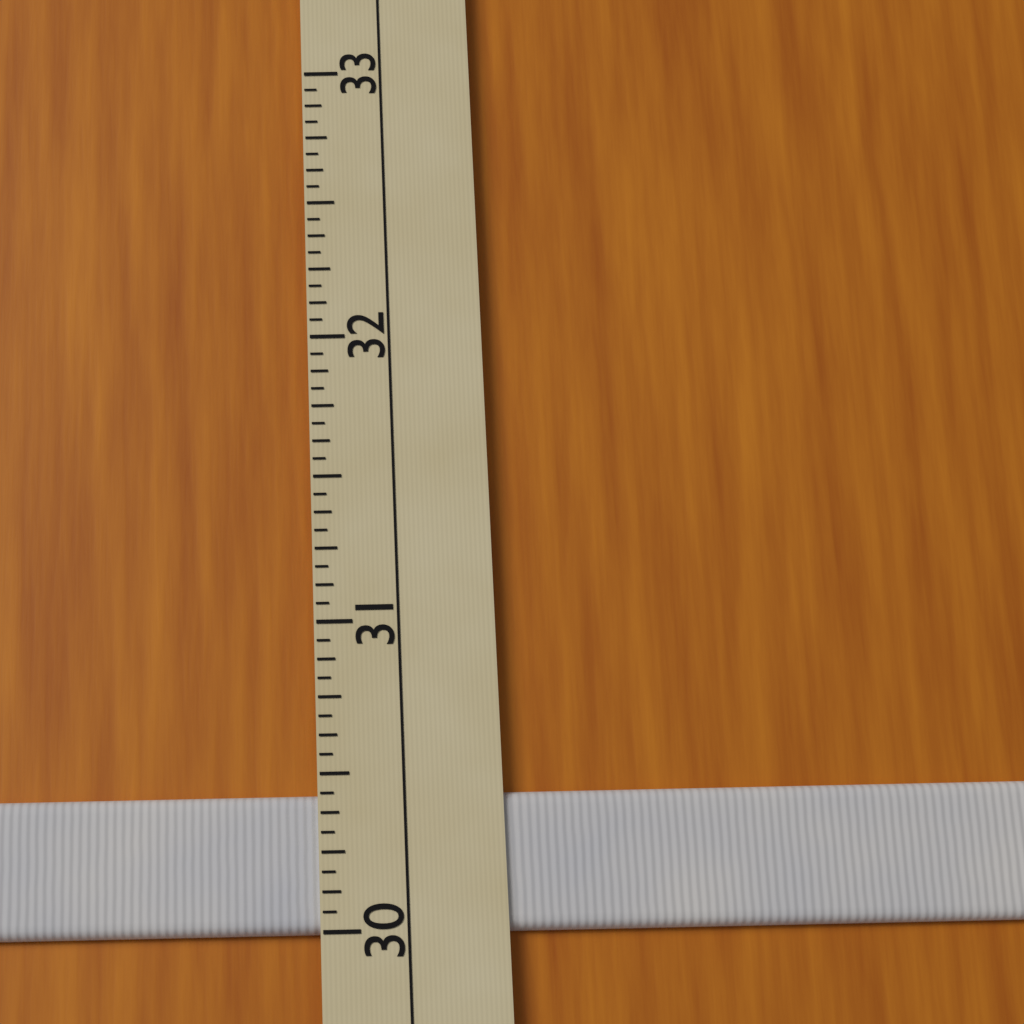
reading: 30.4375 (no unit)
